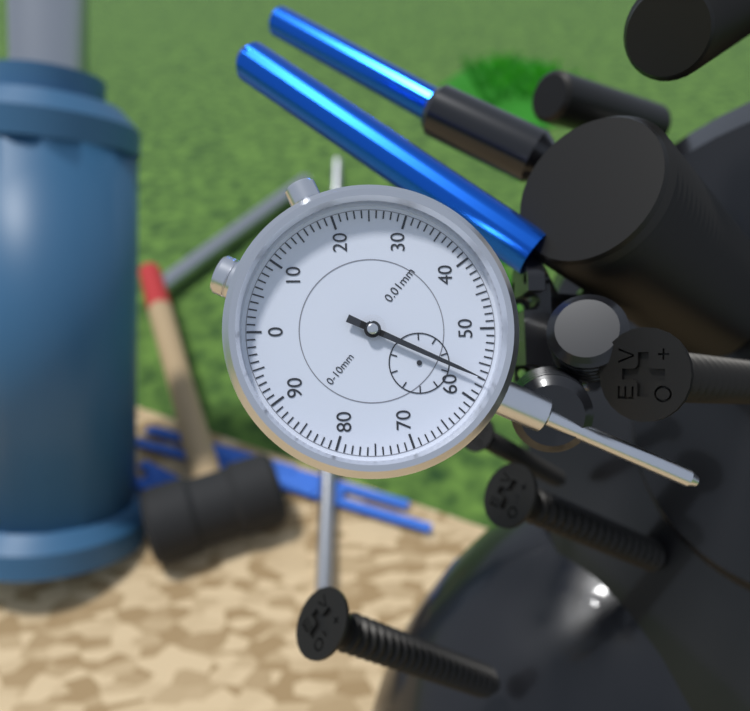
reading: 0.57 mm
